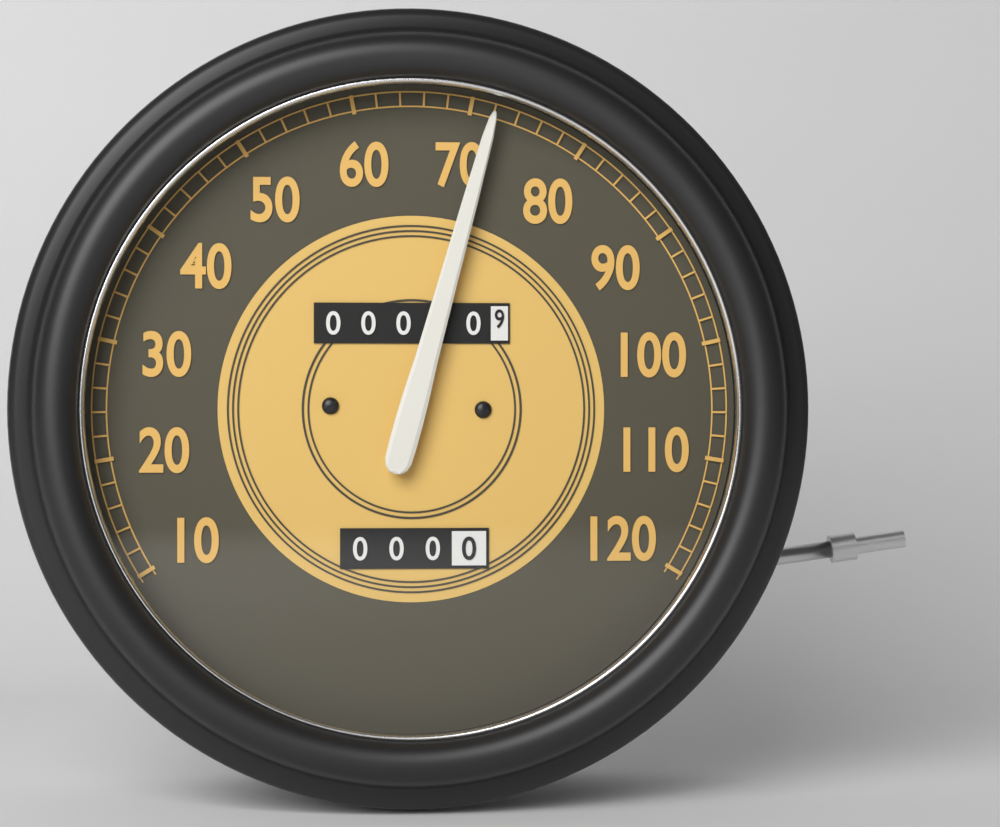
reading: 72 (no unit)
